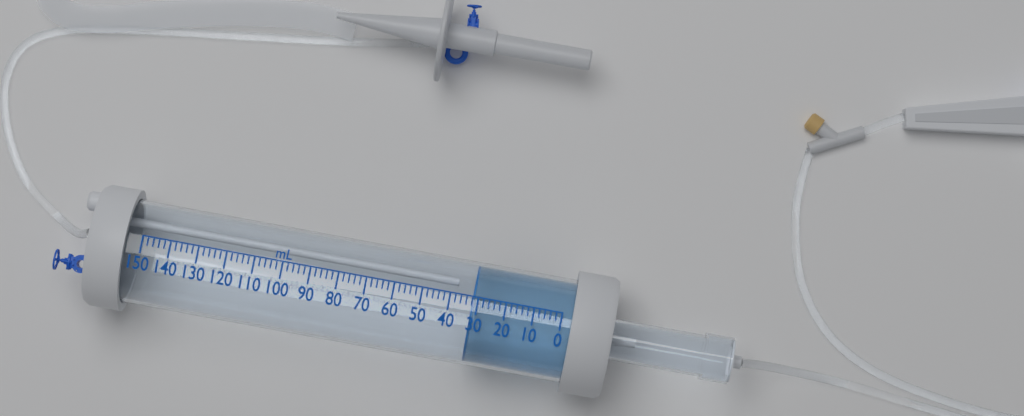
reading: 32 mL
